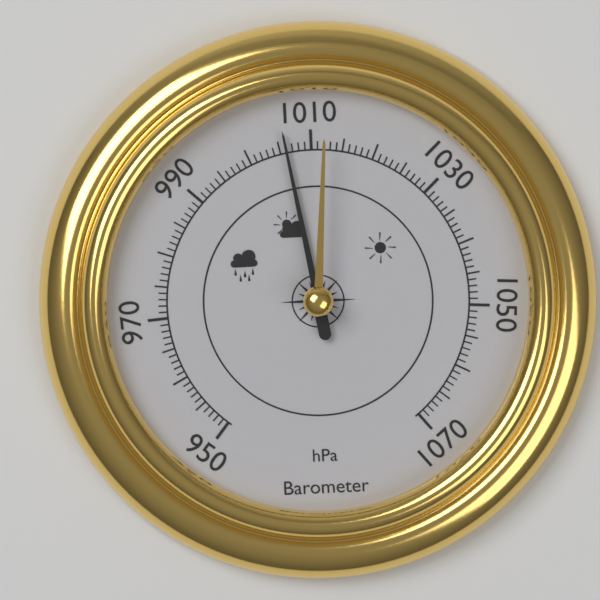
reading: 1006 hPa
